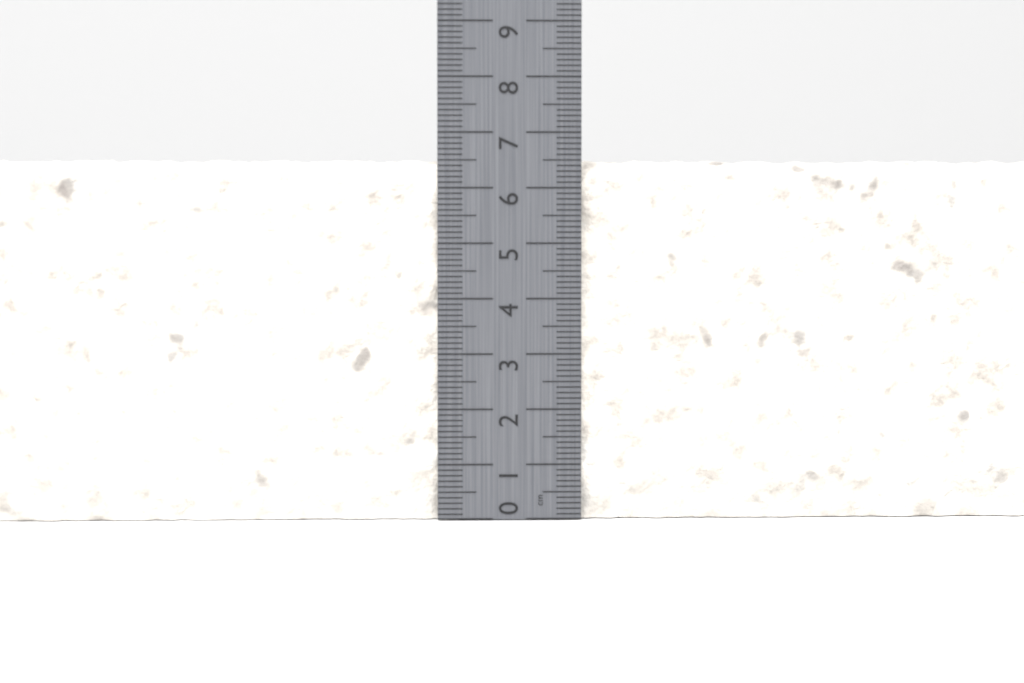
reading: 6.5 cm
